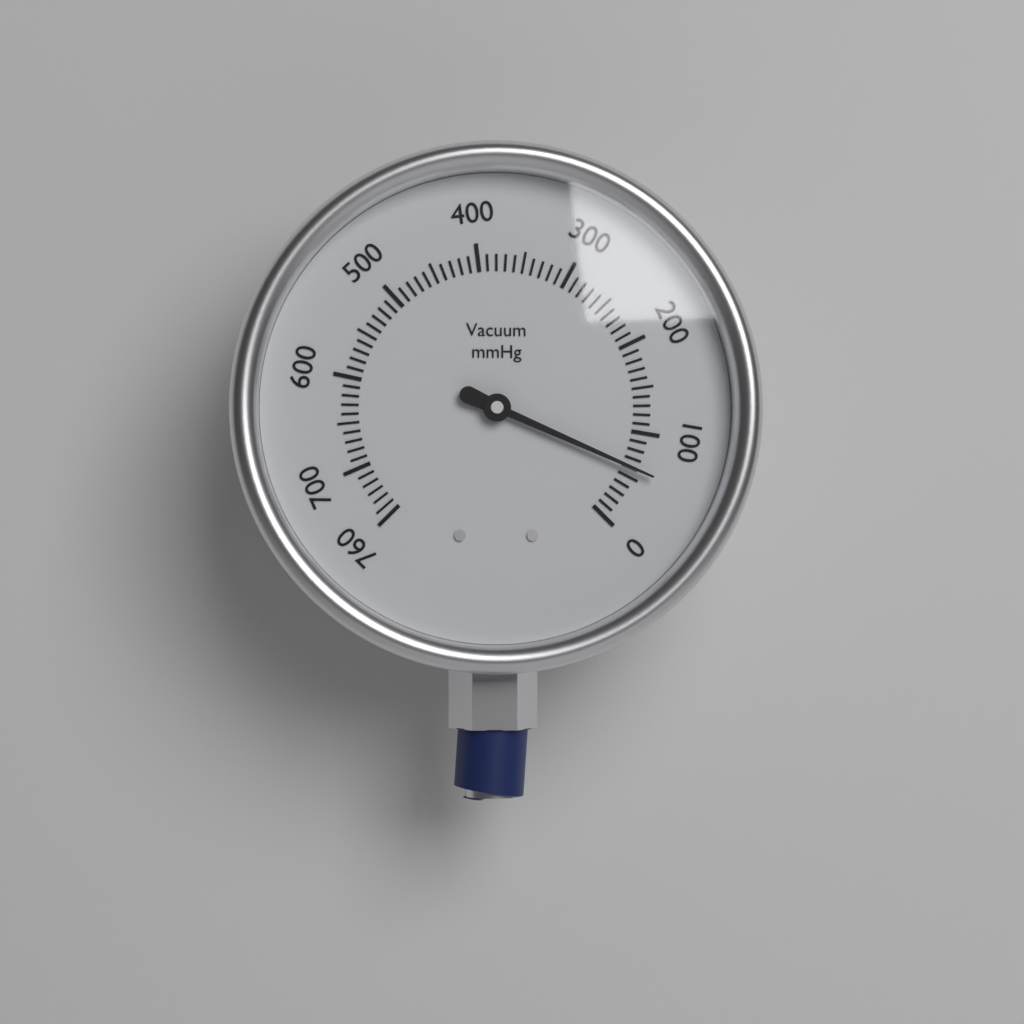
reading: 60 mmHg
